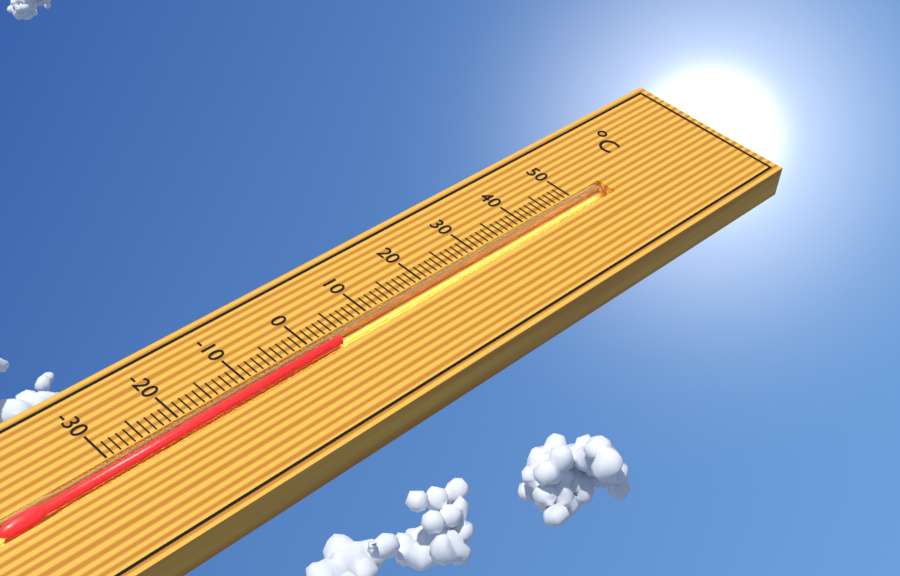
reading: 4 °C
